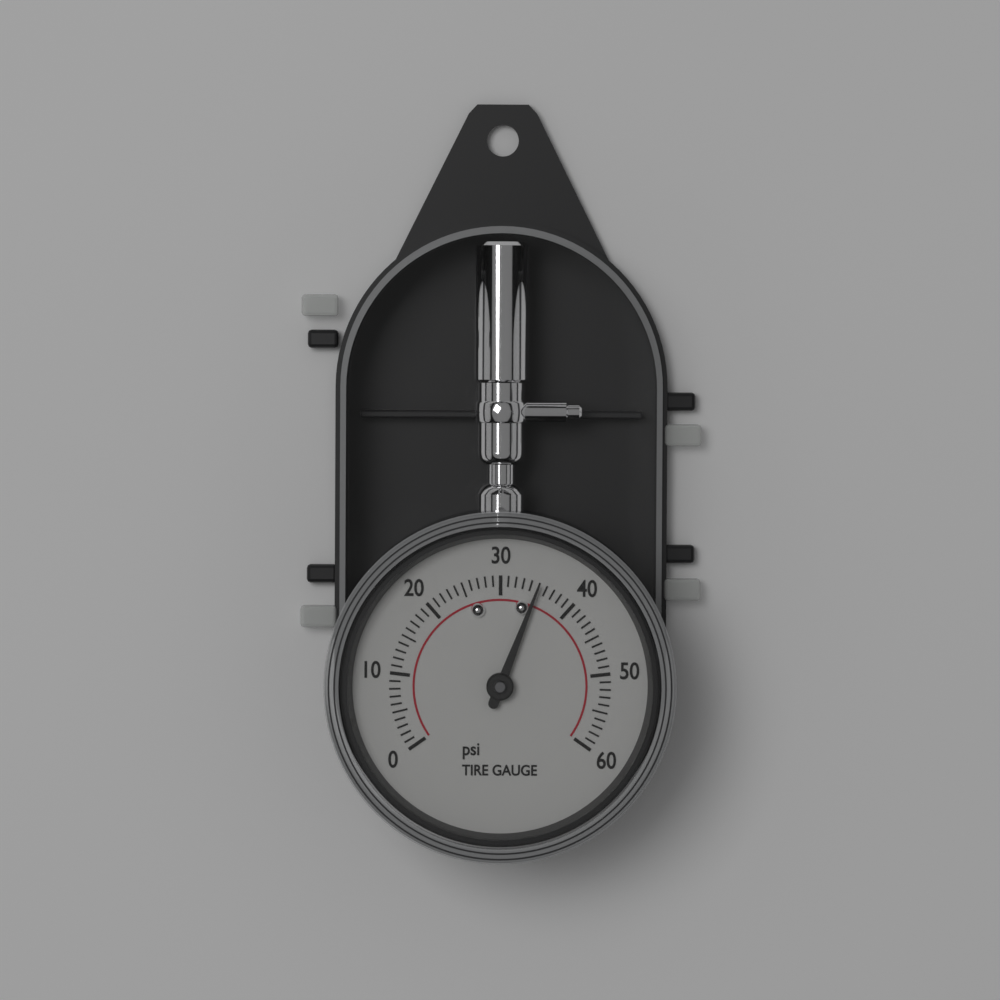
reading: 35 psi
